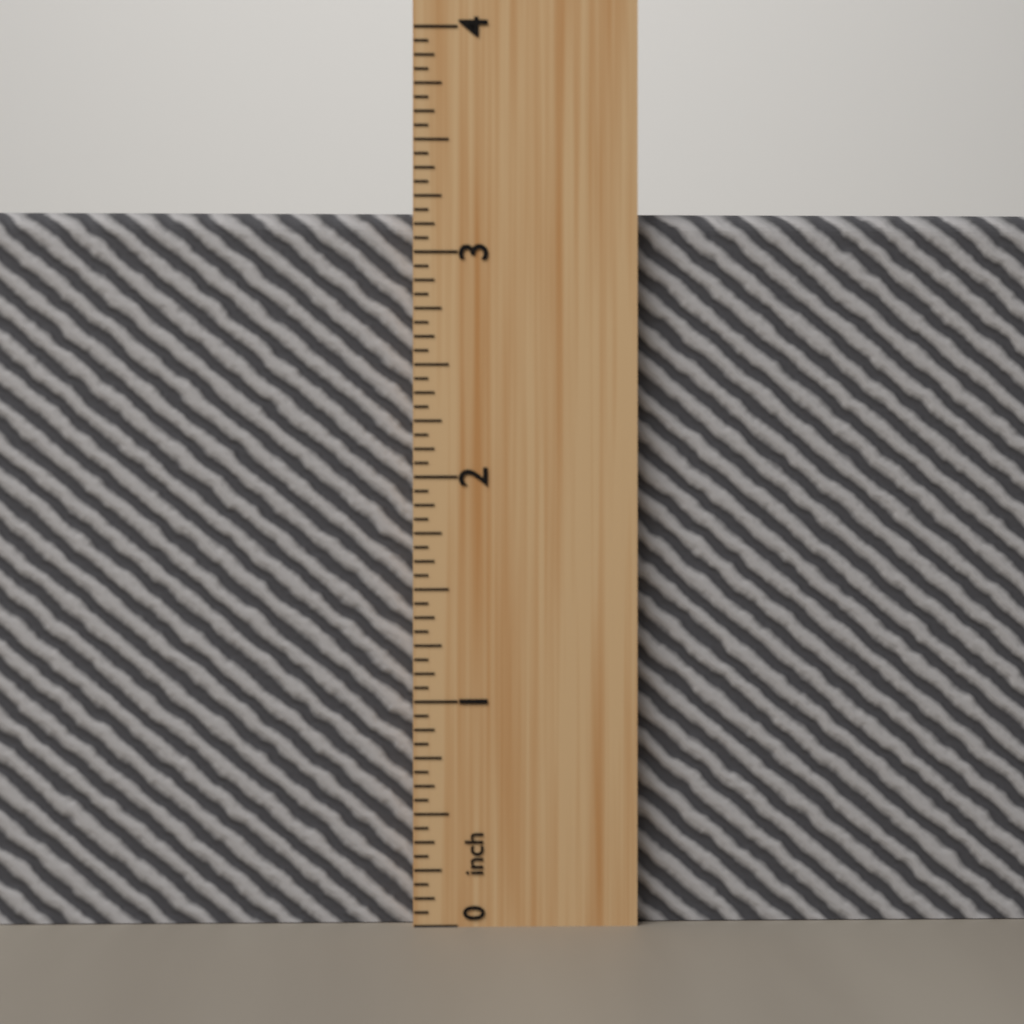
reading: 3.1875 inch
